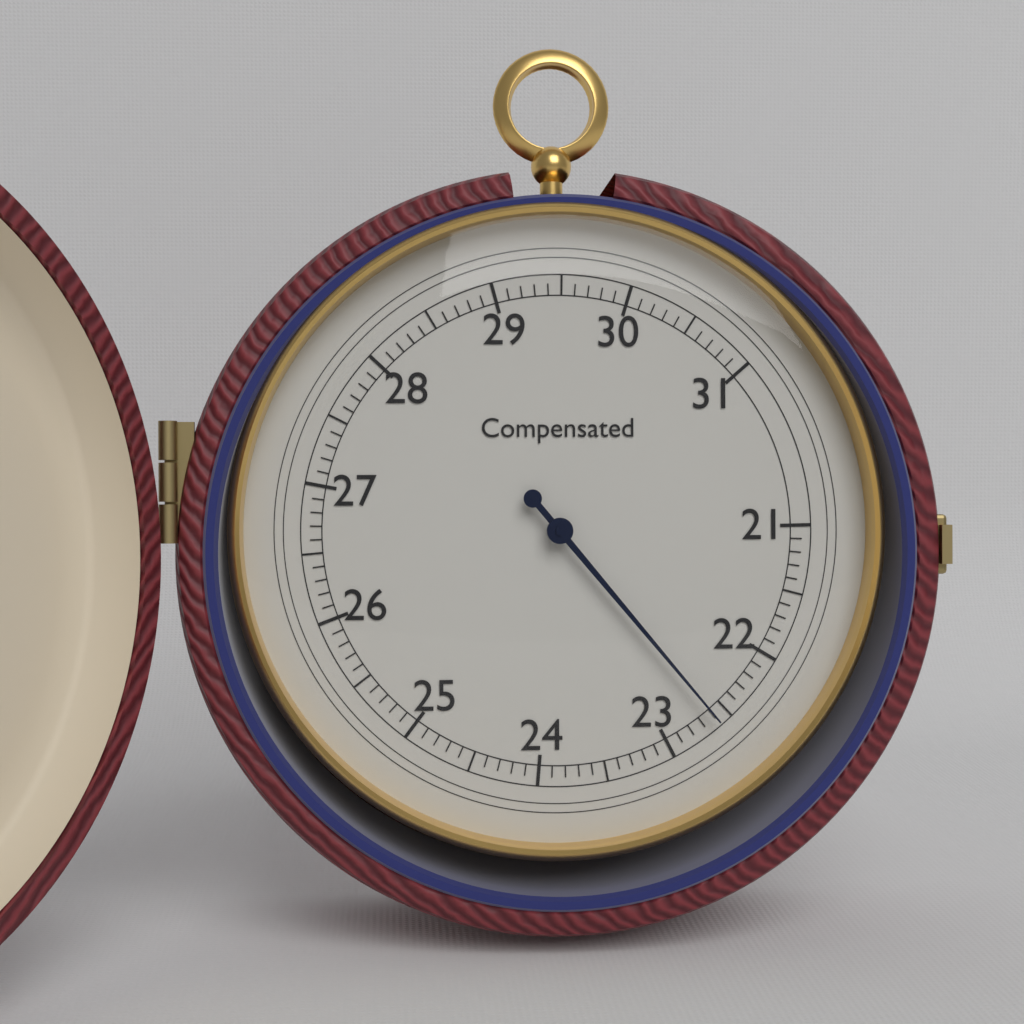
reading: 22.6 (no unit)
